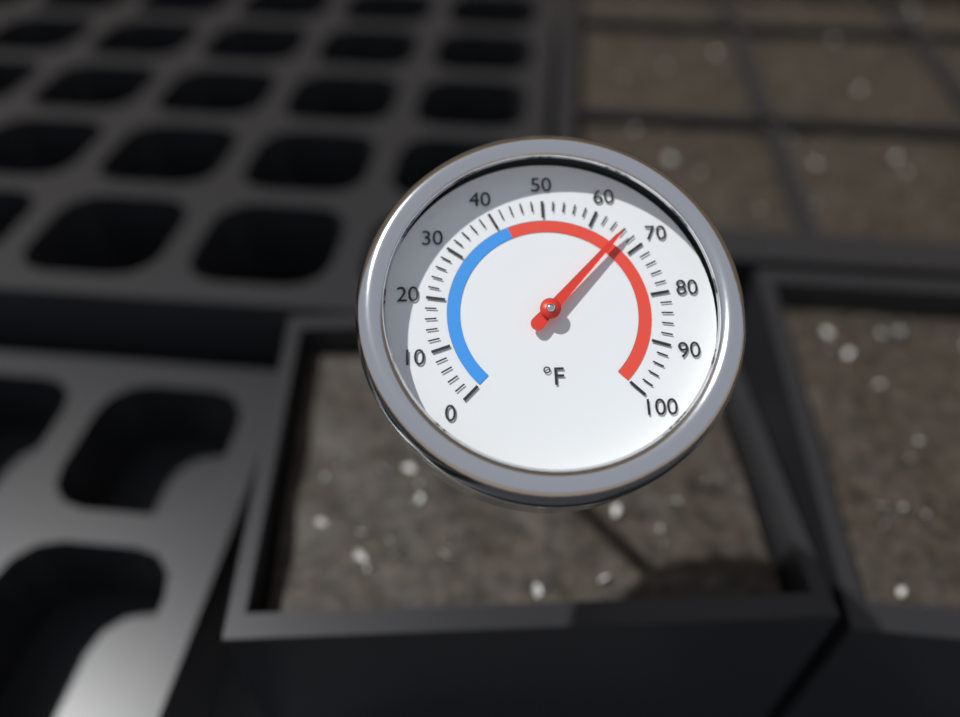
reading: 66 °F
